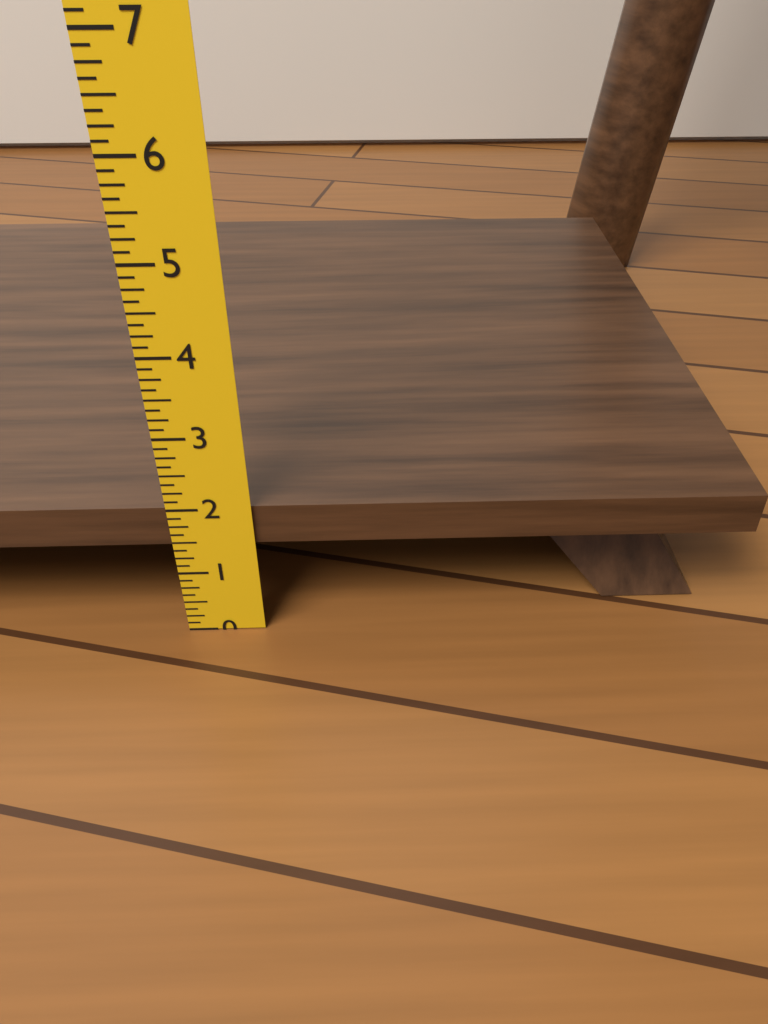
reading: 2.000 in
